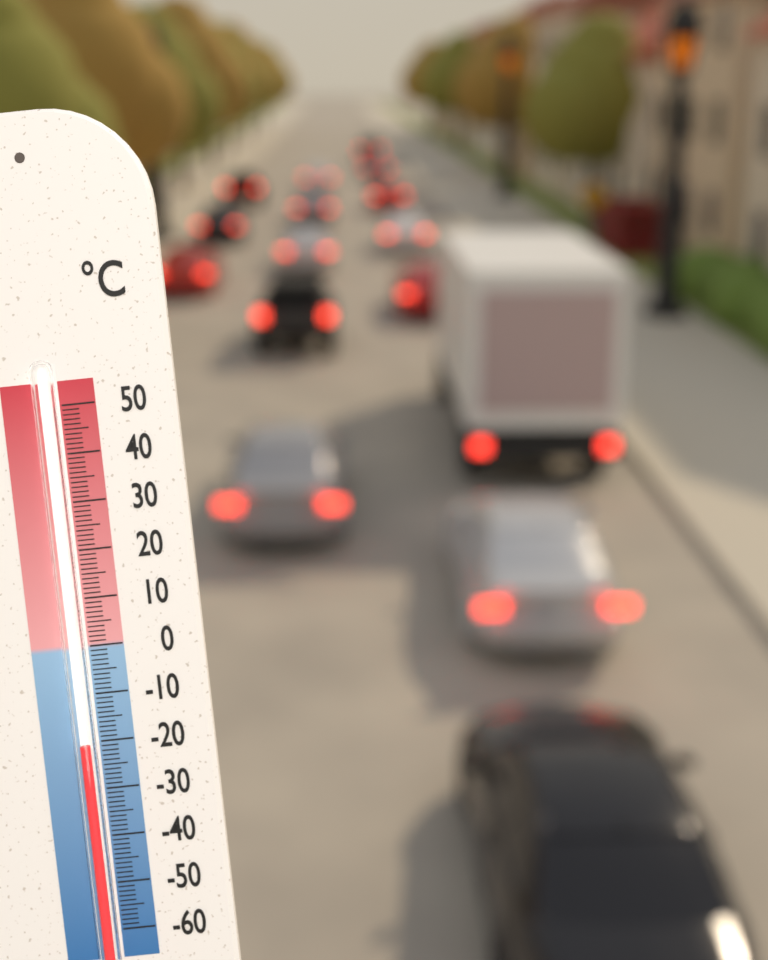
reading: -20 °C
